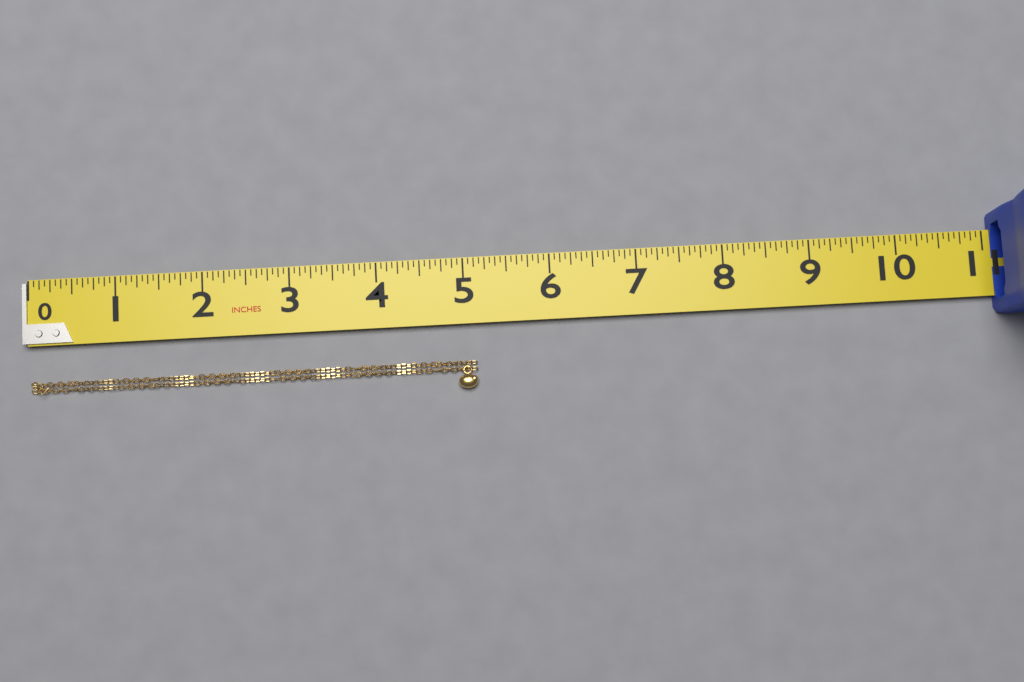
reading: 5.1250 in
